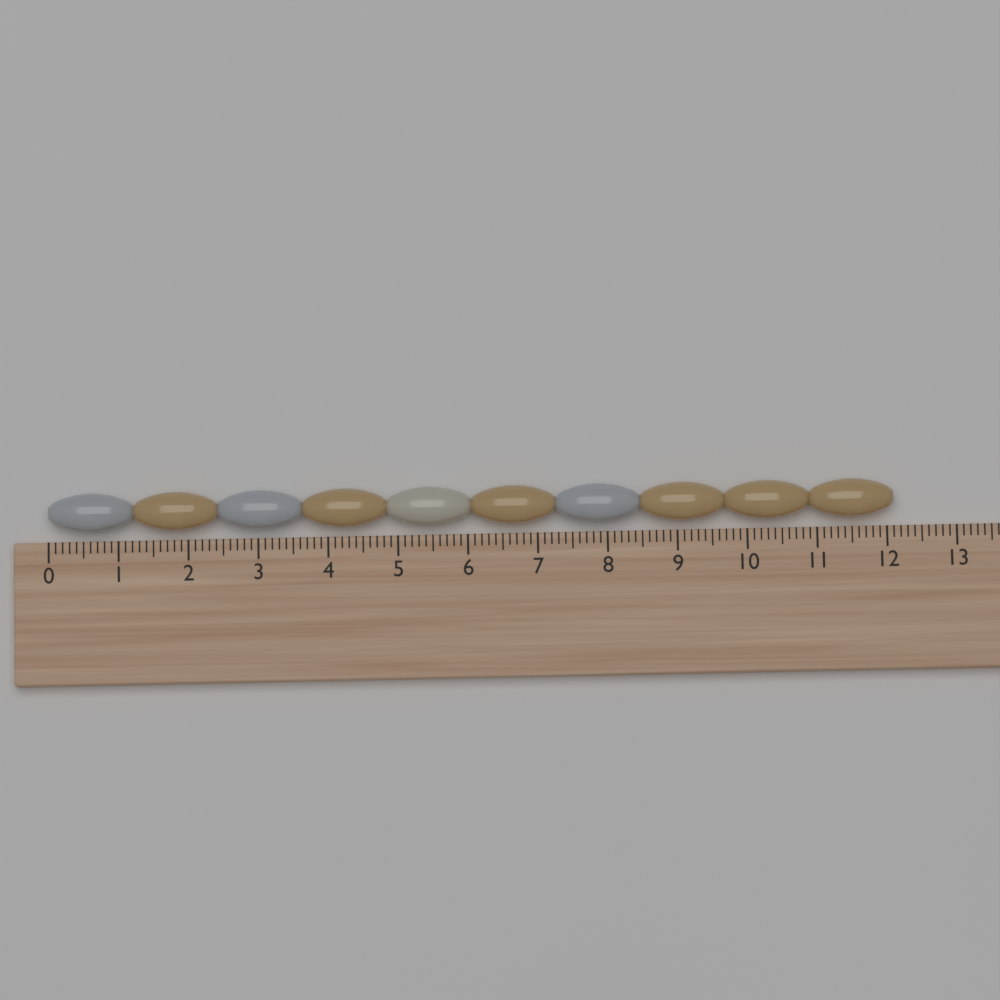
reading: 12.1 (no unit)
